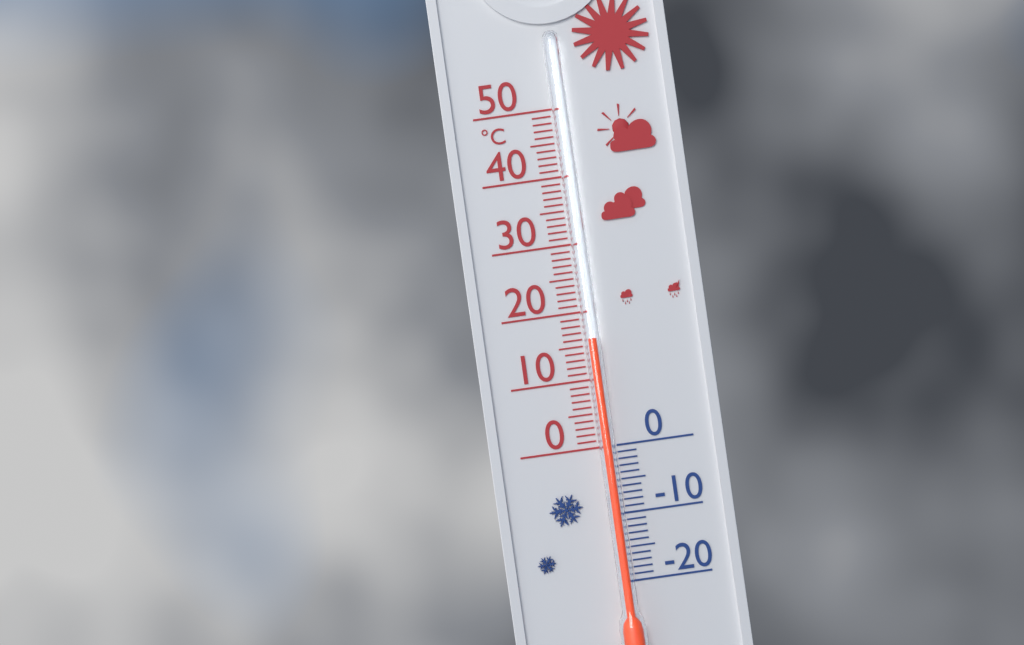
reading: 16 °C
